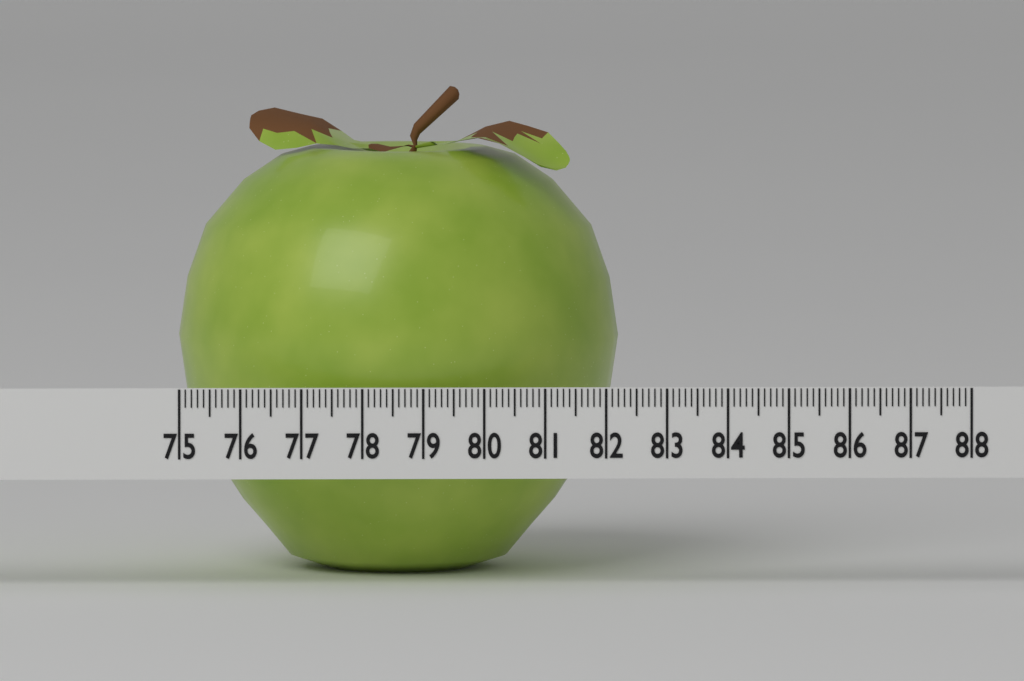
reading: 82.3 (no unit)
